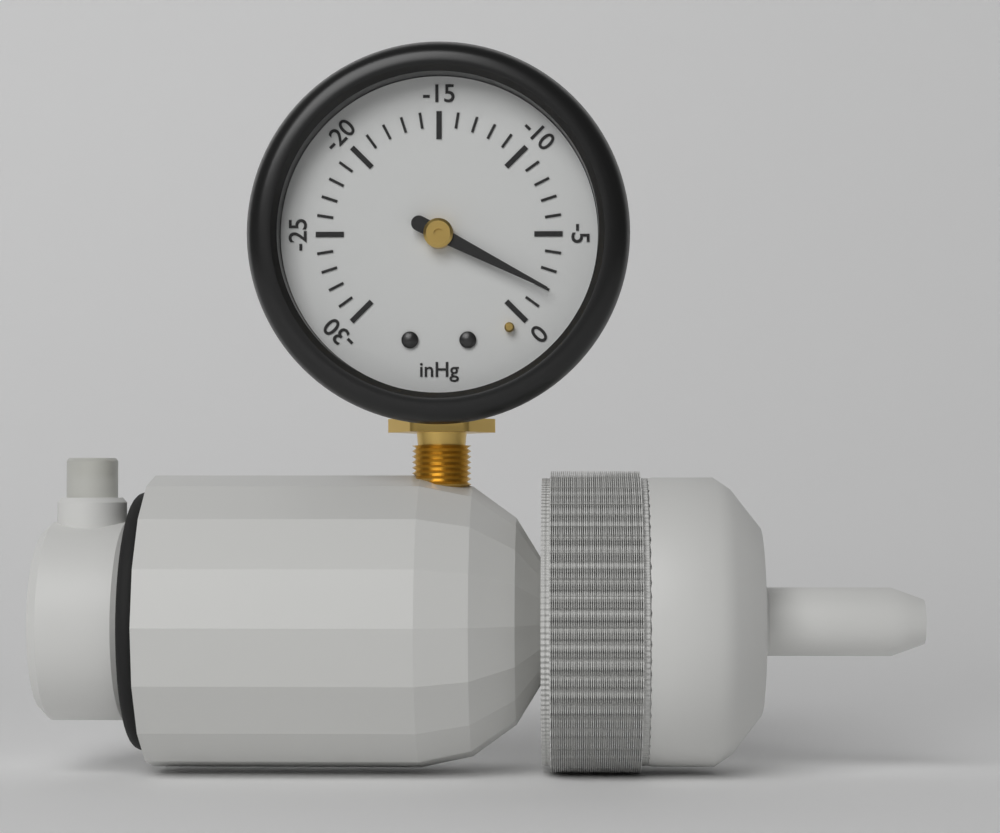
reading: -2 inHg
